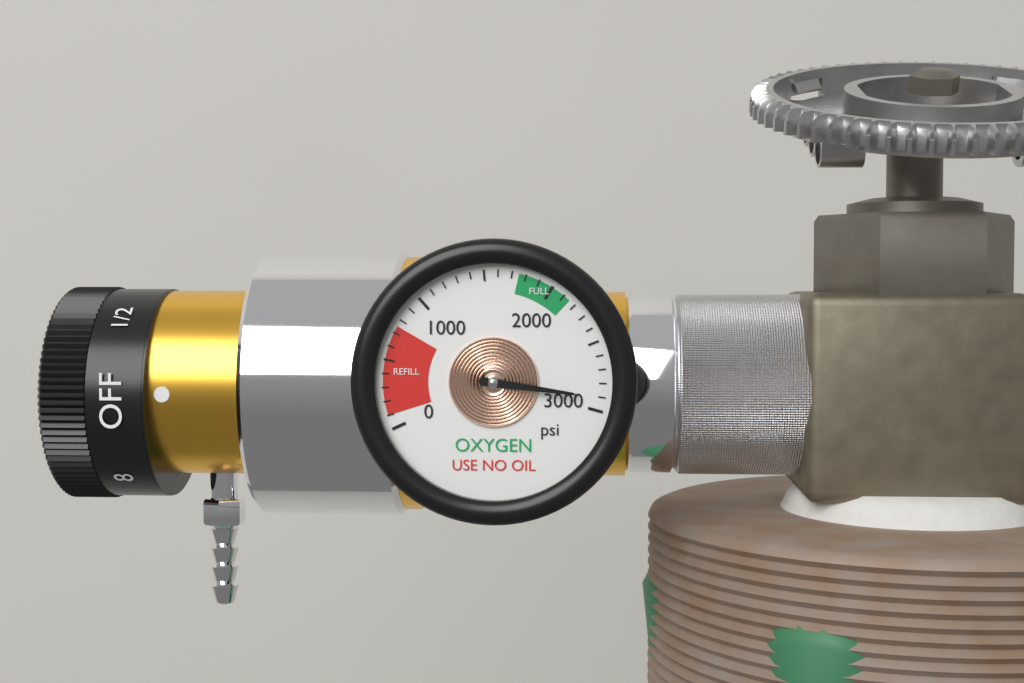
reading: 2900 psi
